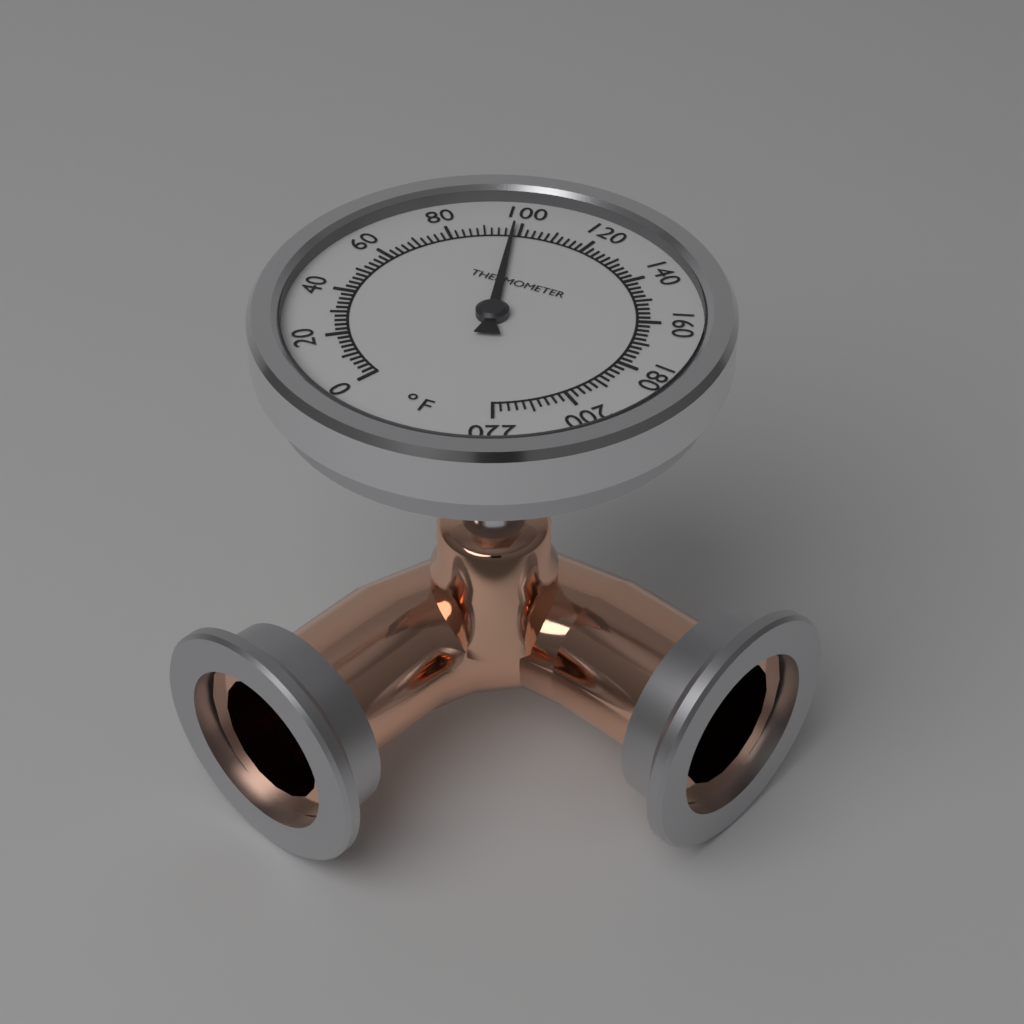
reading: 98 °F
